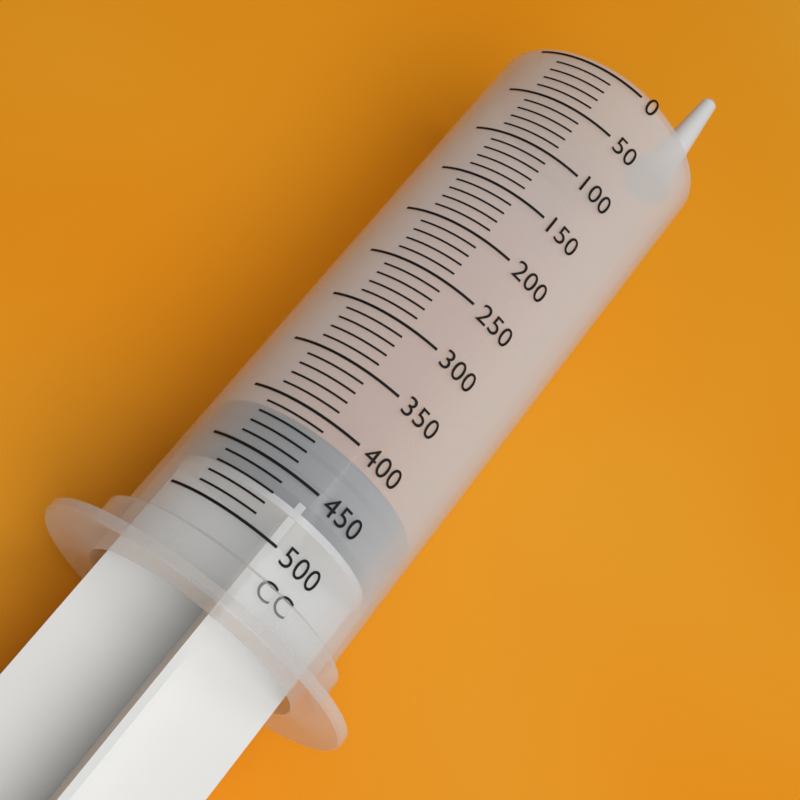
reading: 410 cc
